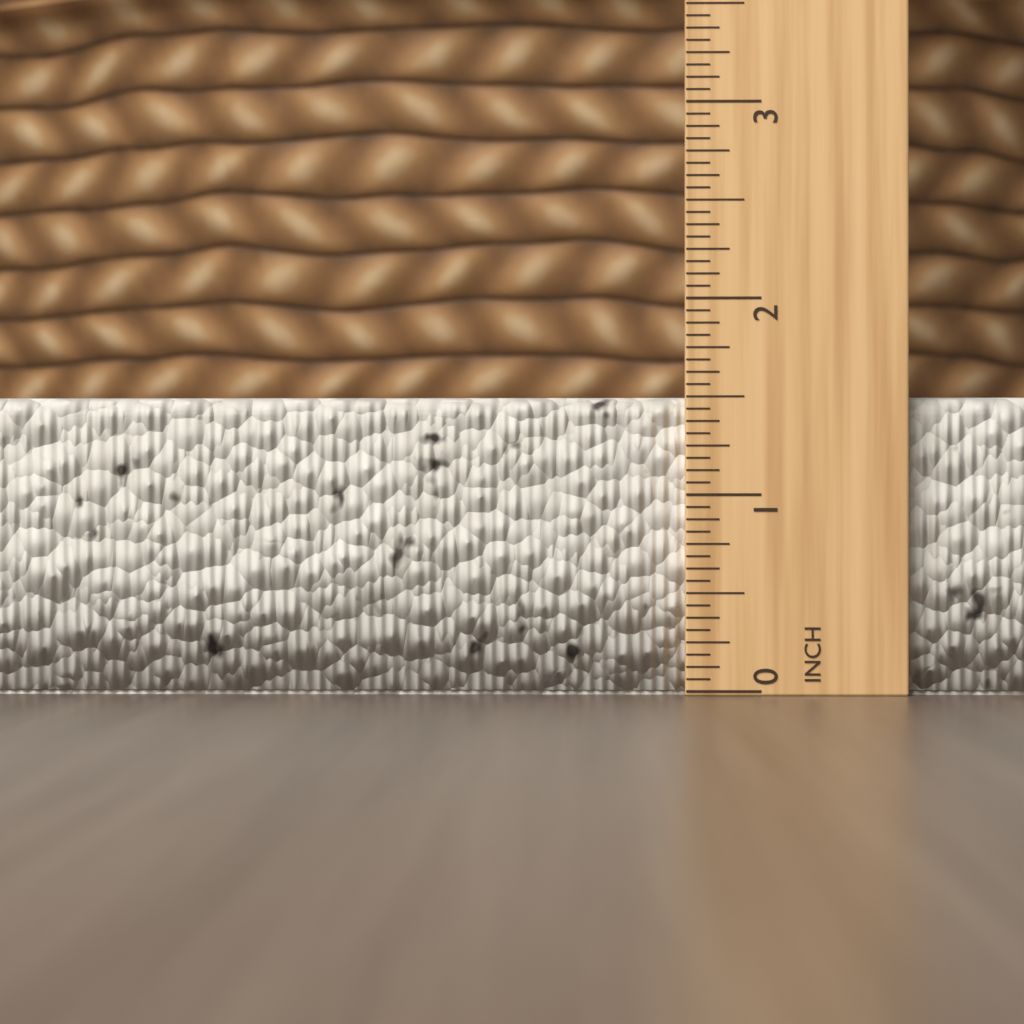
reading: 1.5000 in
